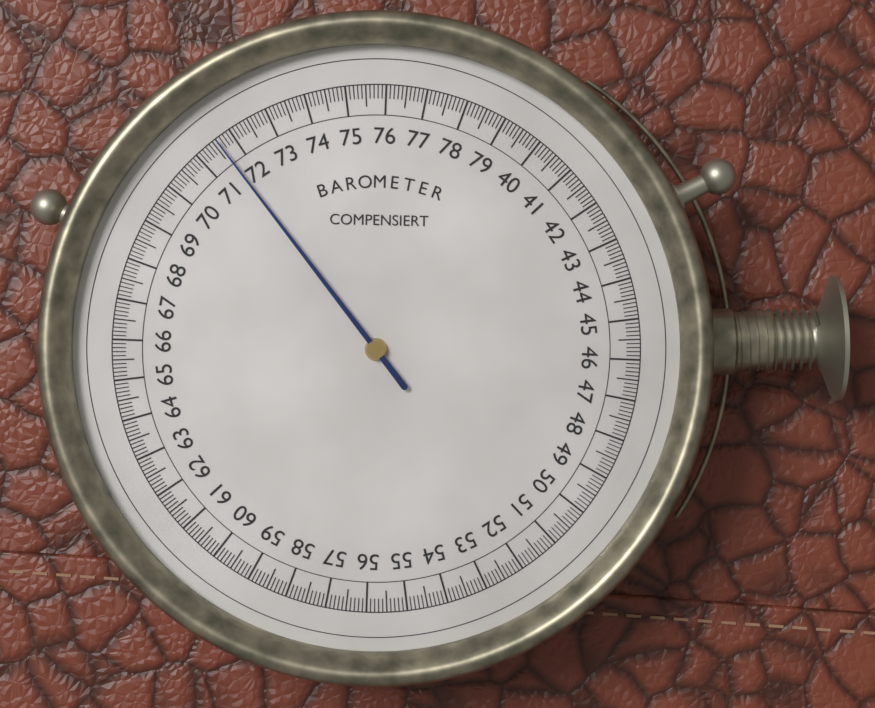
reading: 71.6 (no unit)
